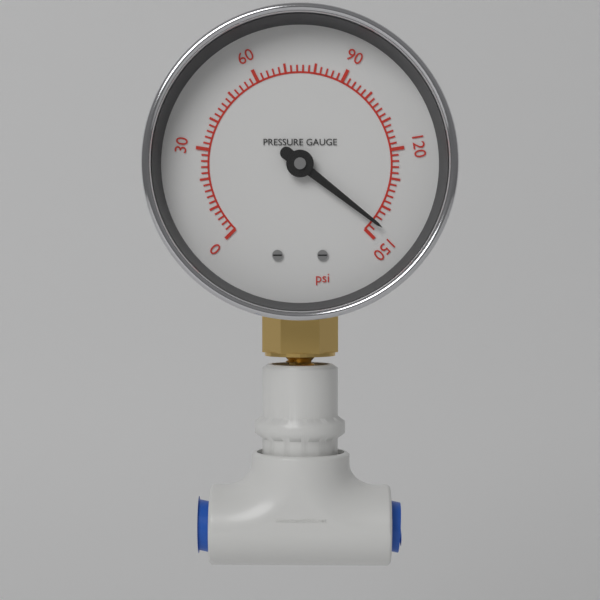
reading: 146 psi
